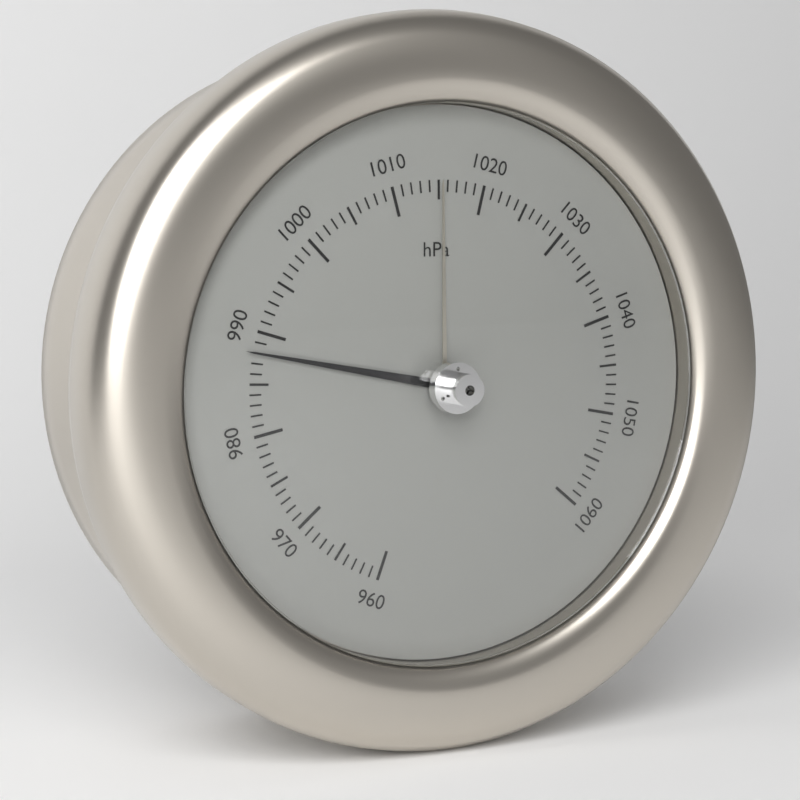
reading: 988 hPa
